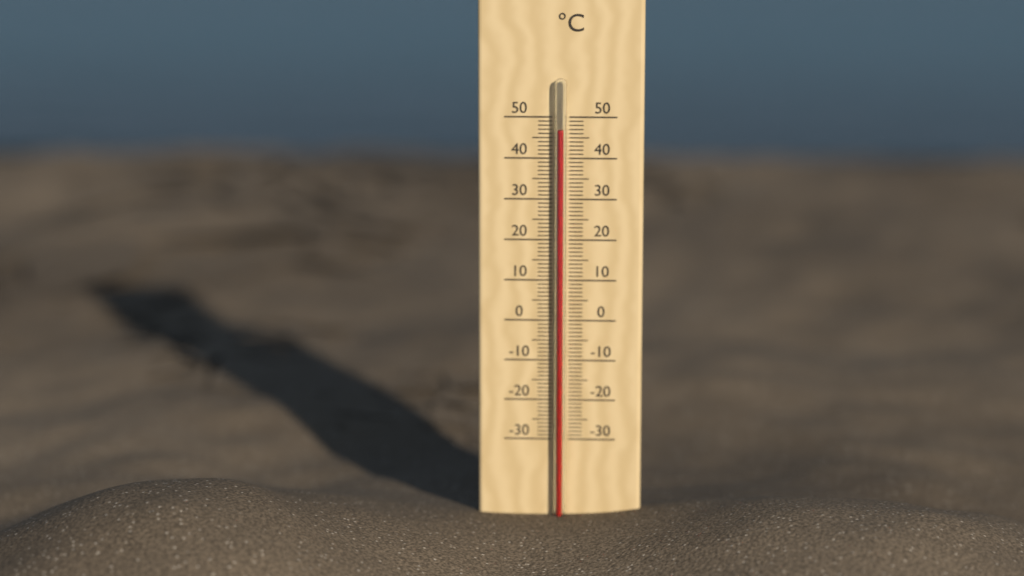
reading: 47 °C
